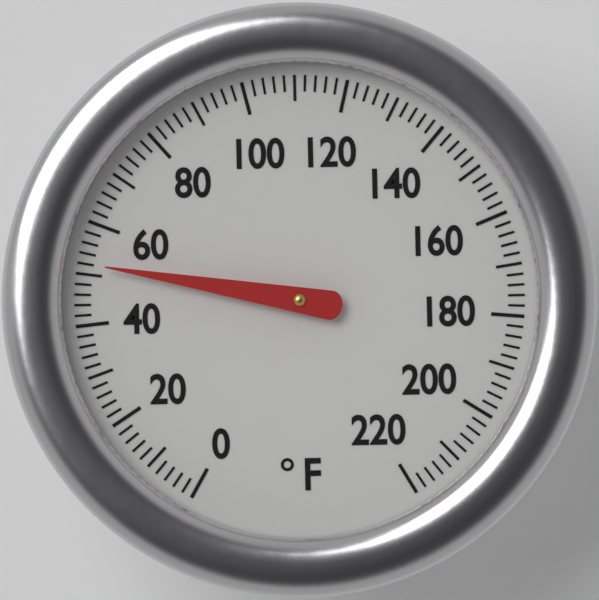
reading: 52 °F
